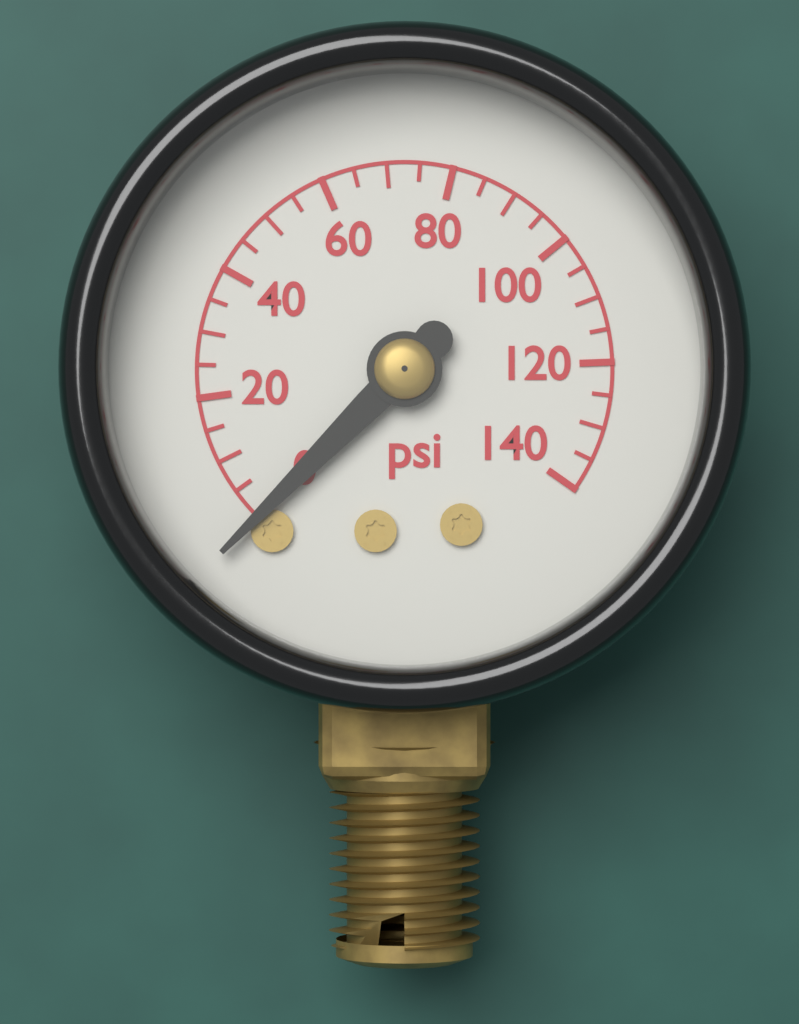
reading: 0 psi
